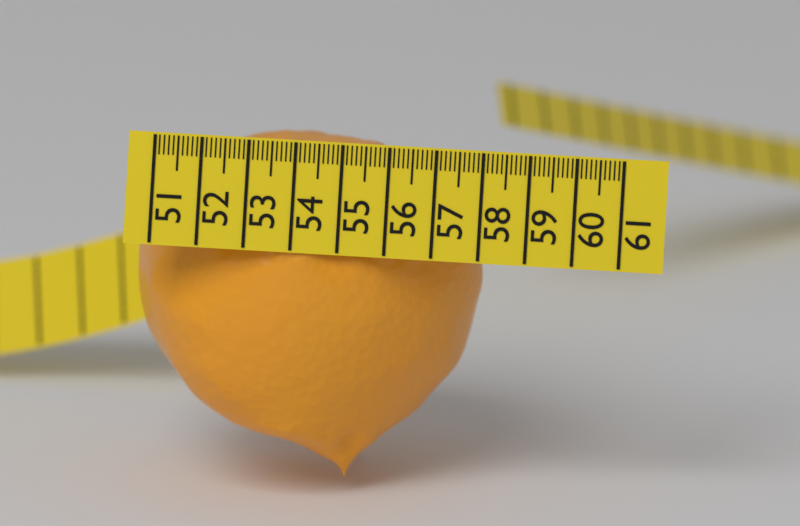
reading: 58.3 (no unit)
